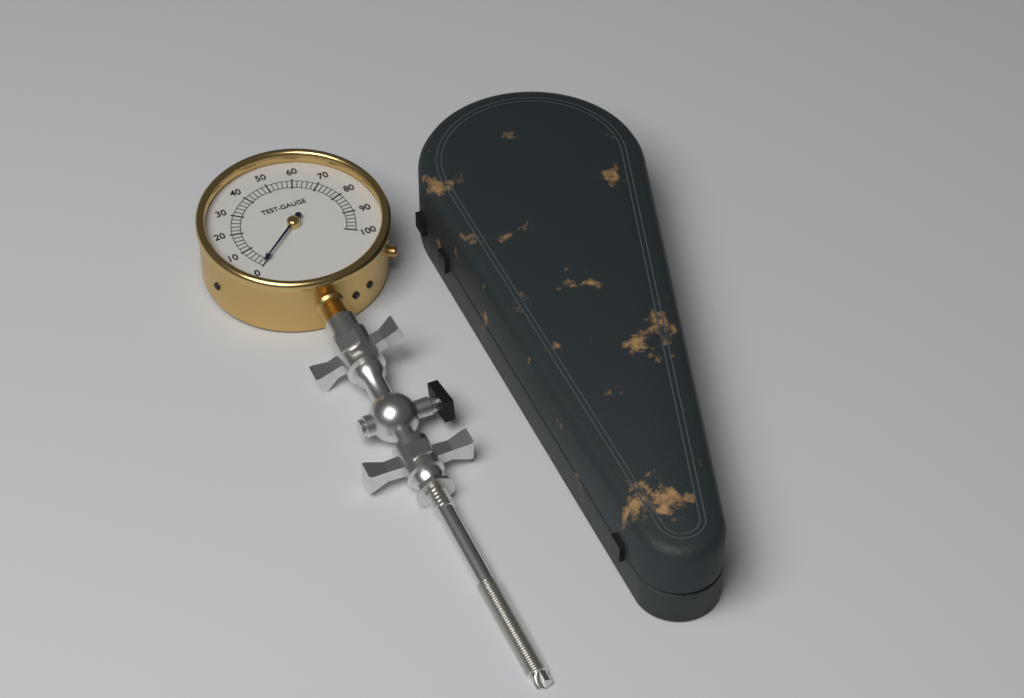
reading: 0 (no unit)
